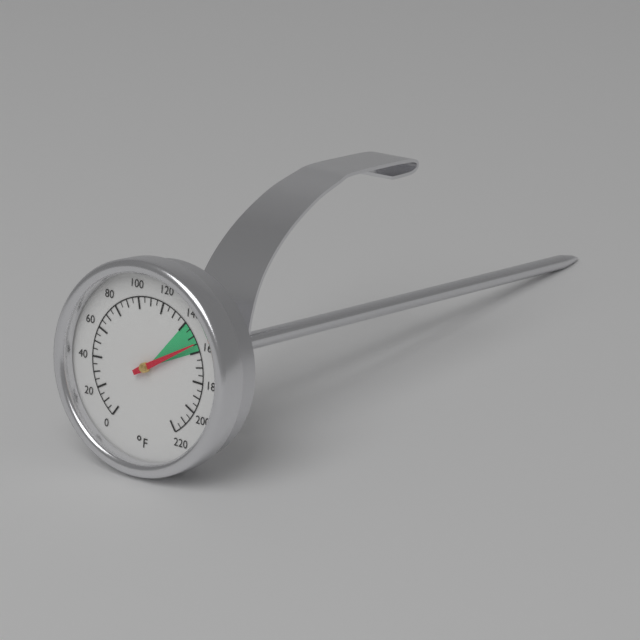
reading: 155 °F
